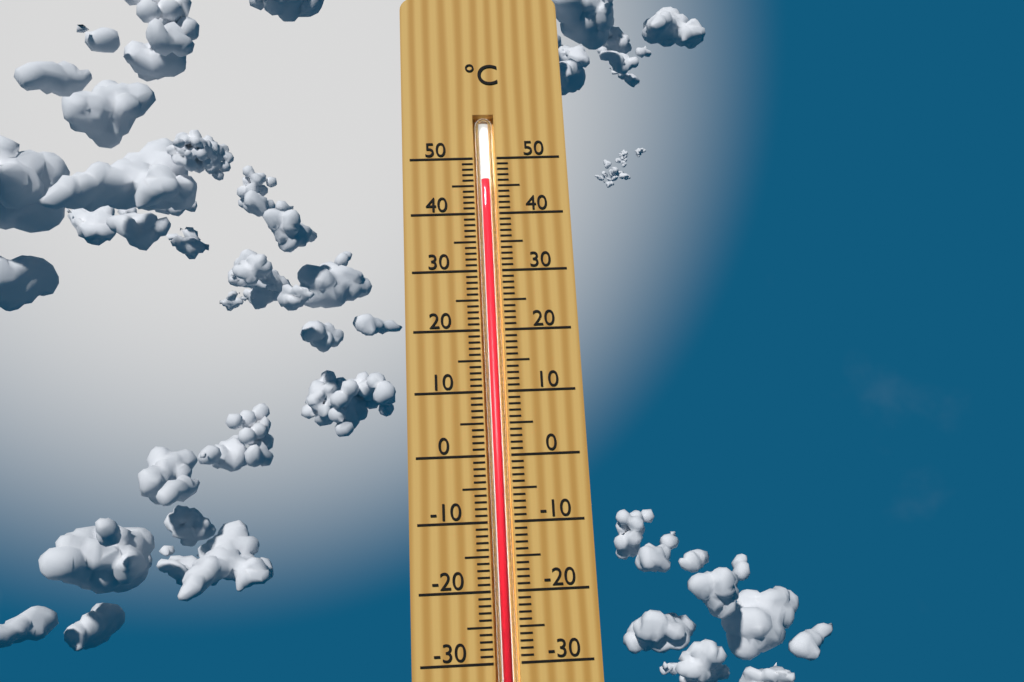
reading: 46 °C
